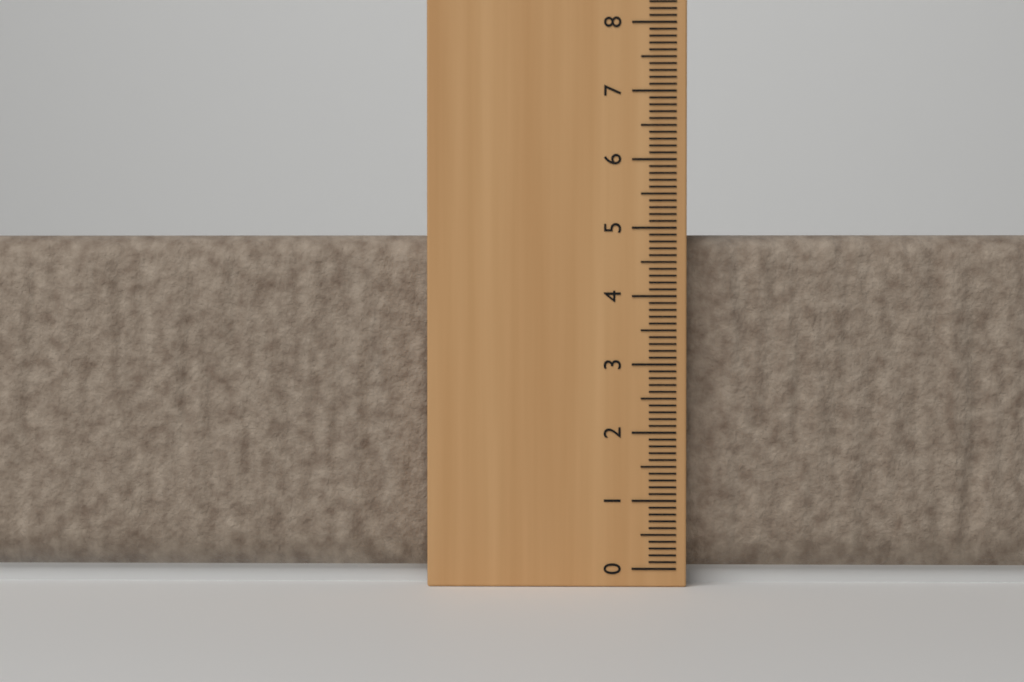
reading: 4.9 cm
